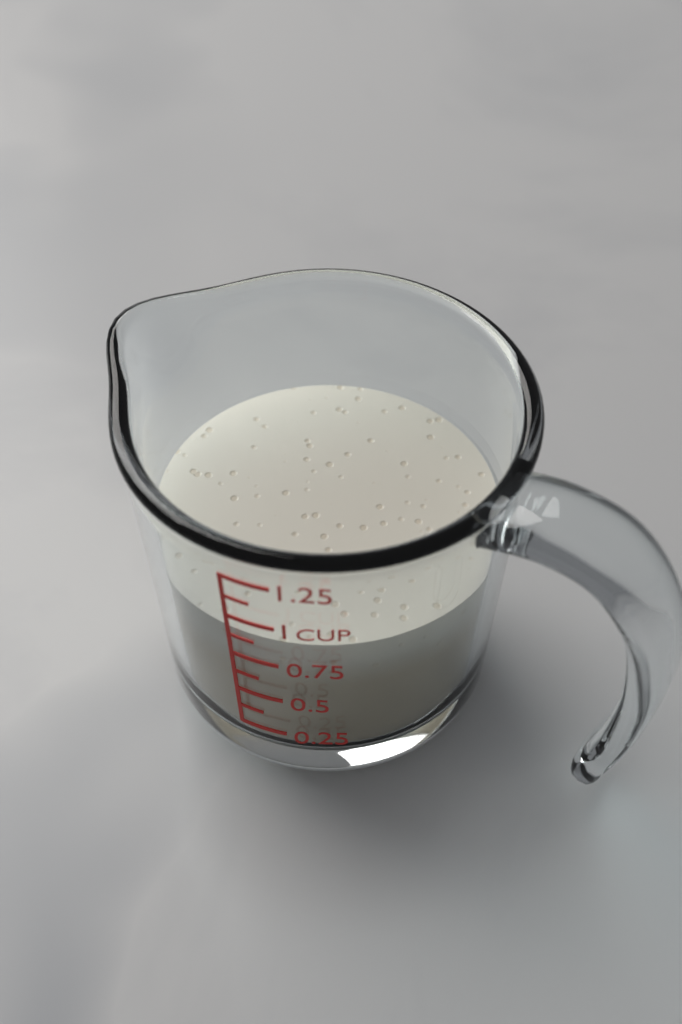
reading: 0.875 cup
